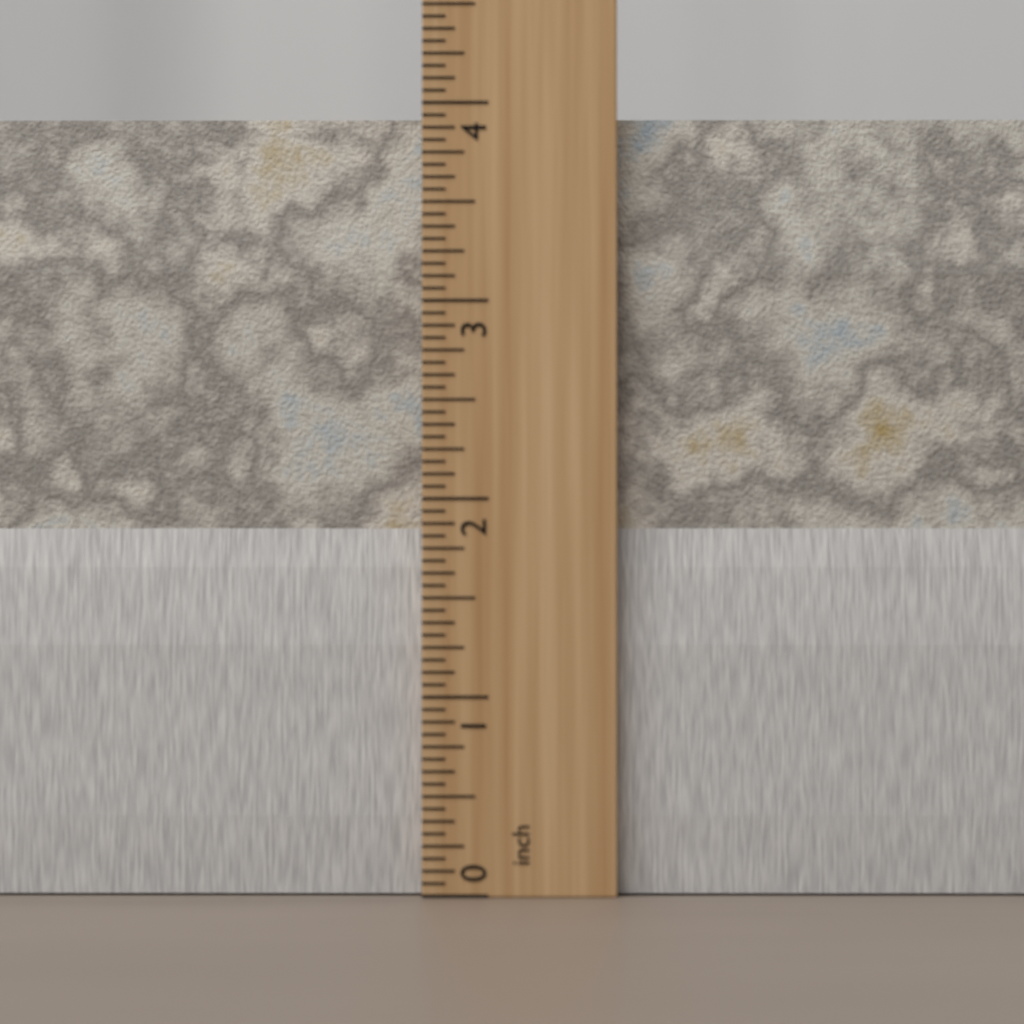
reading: 3.9375 inch
